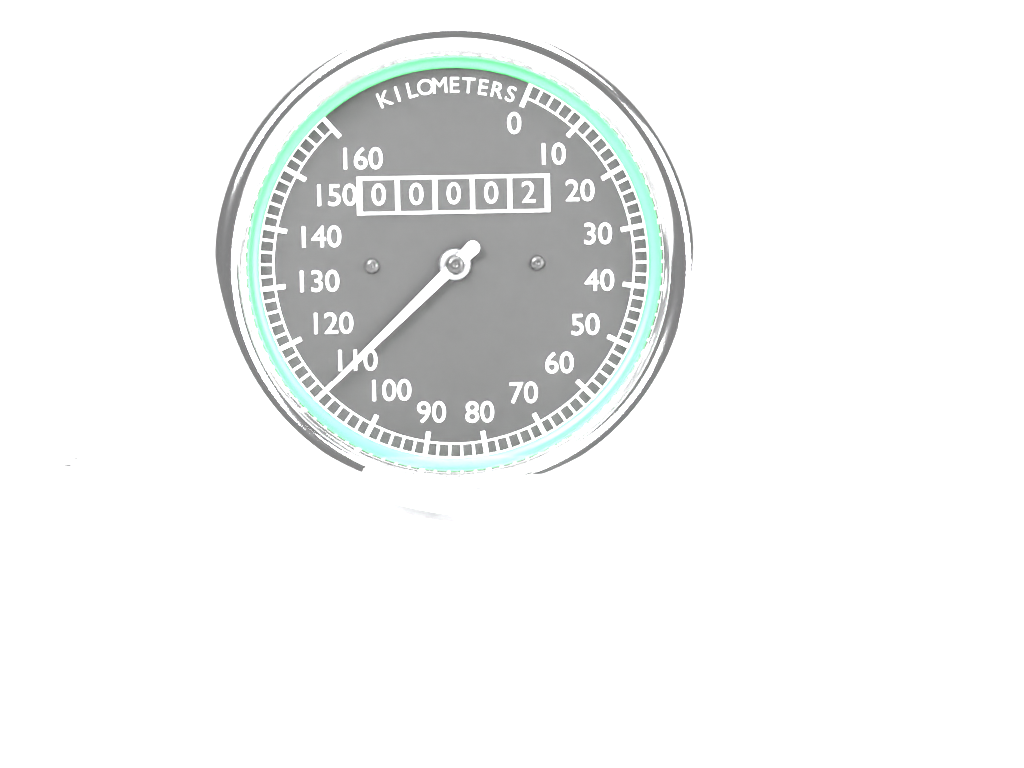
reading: 110 km/h
